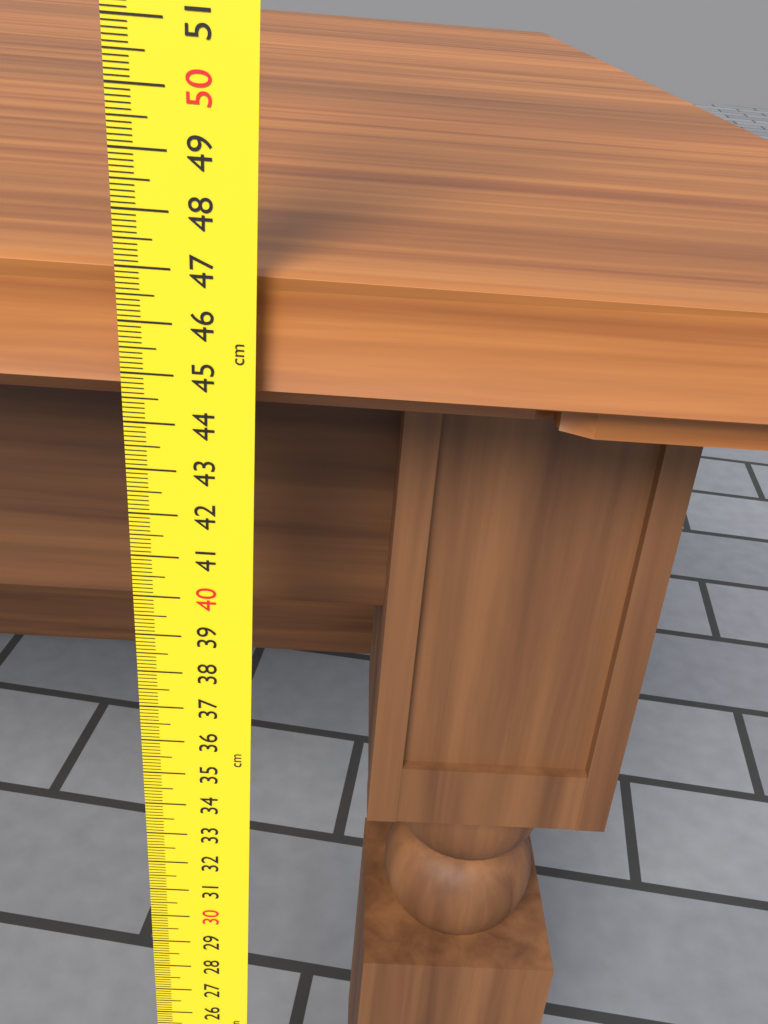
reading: 46.9 cm
